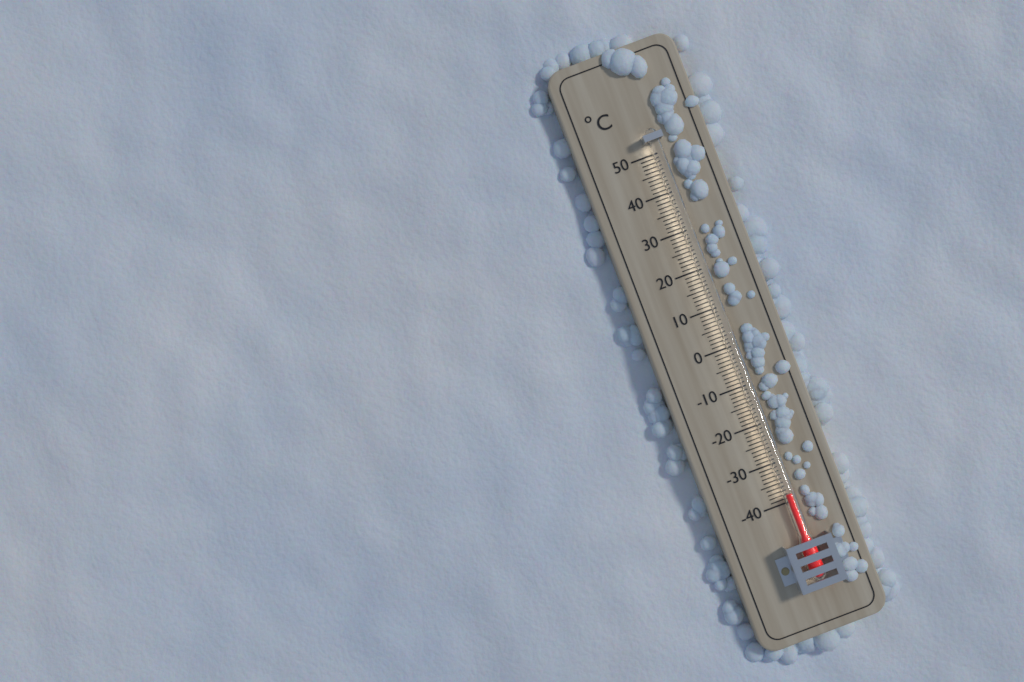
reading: -38 °C
